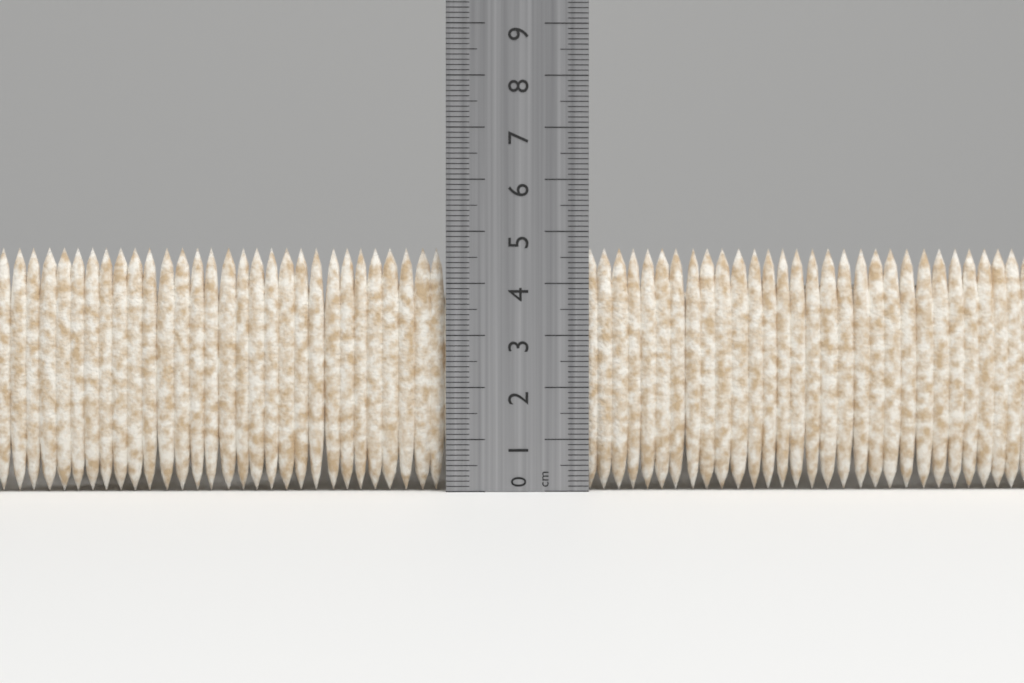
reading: 4.7 cm
